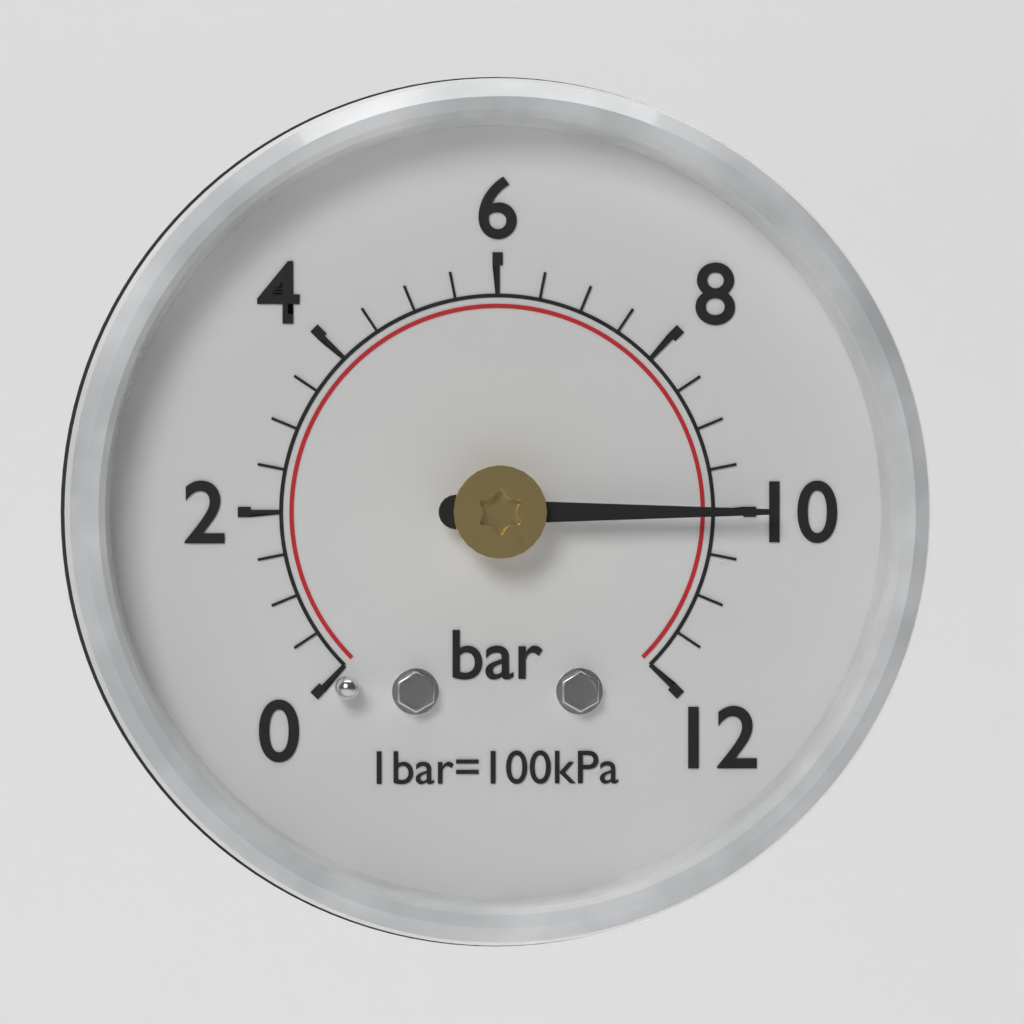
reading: 10.0 bar
